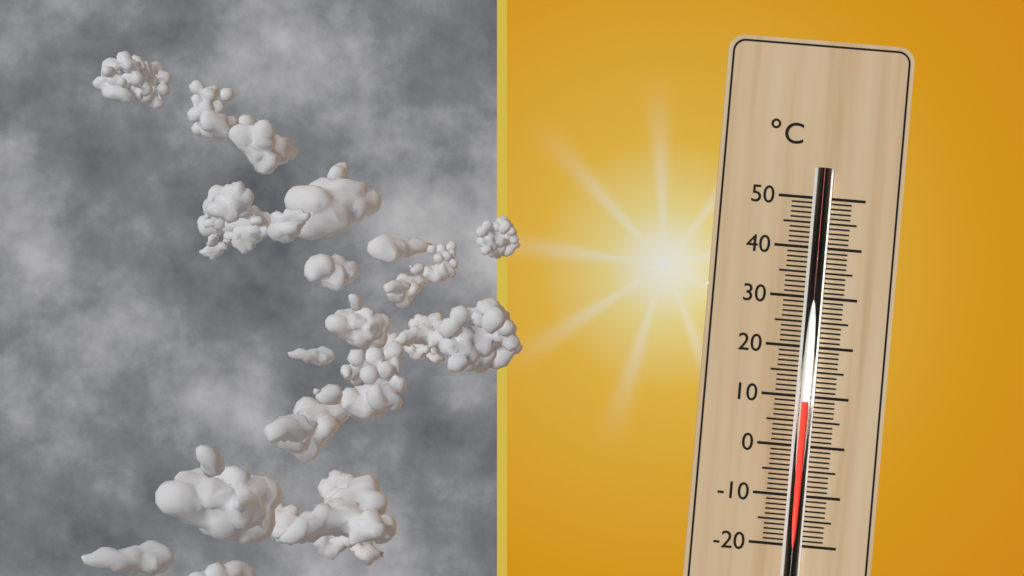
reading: 9 °C
